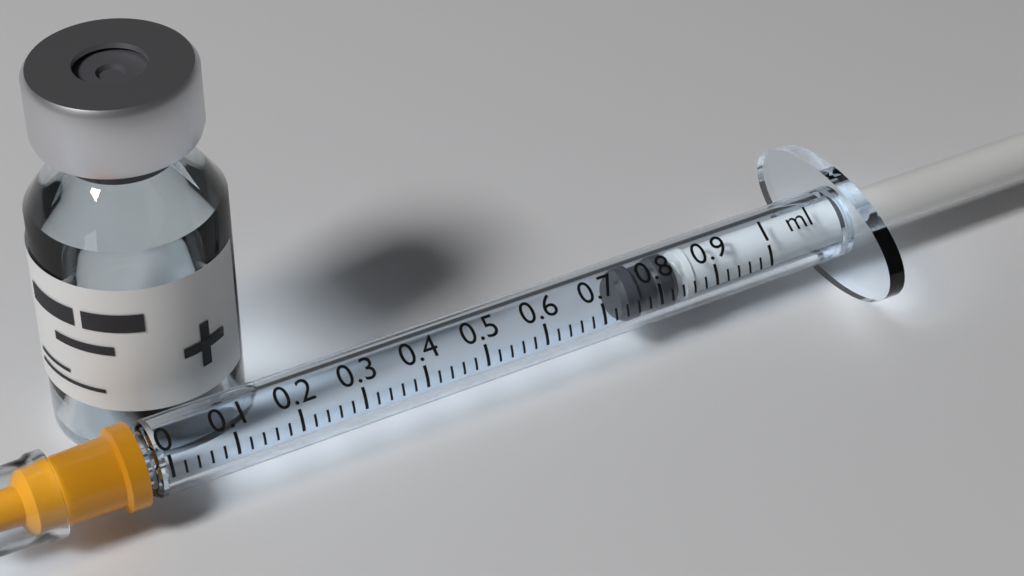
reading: 0.74 ml
